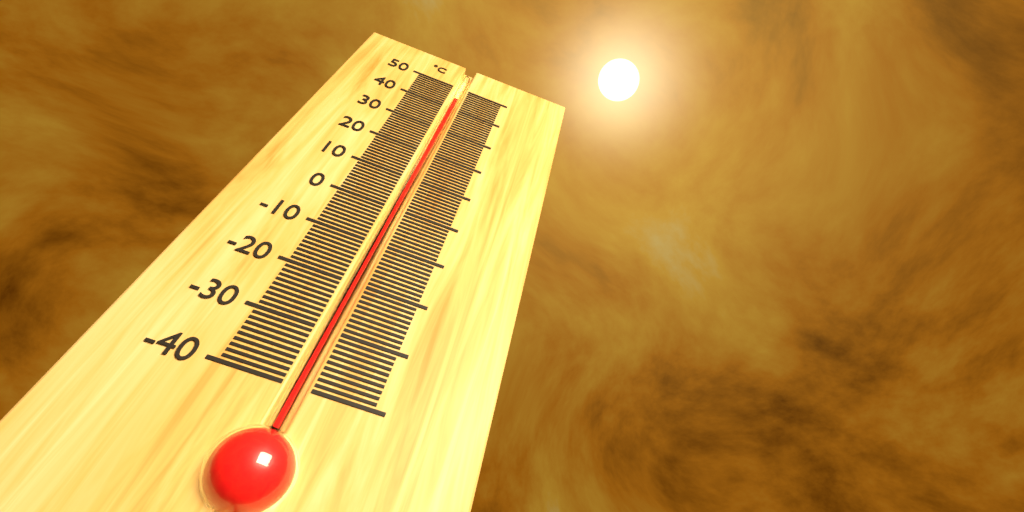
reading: 45 °C
